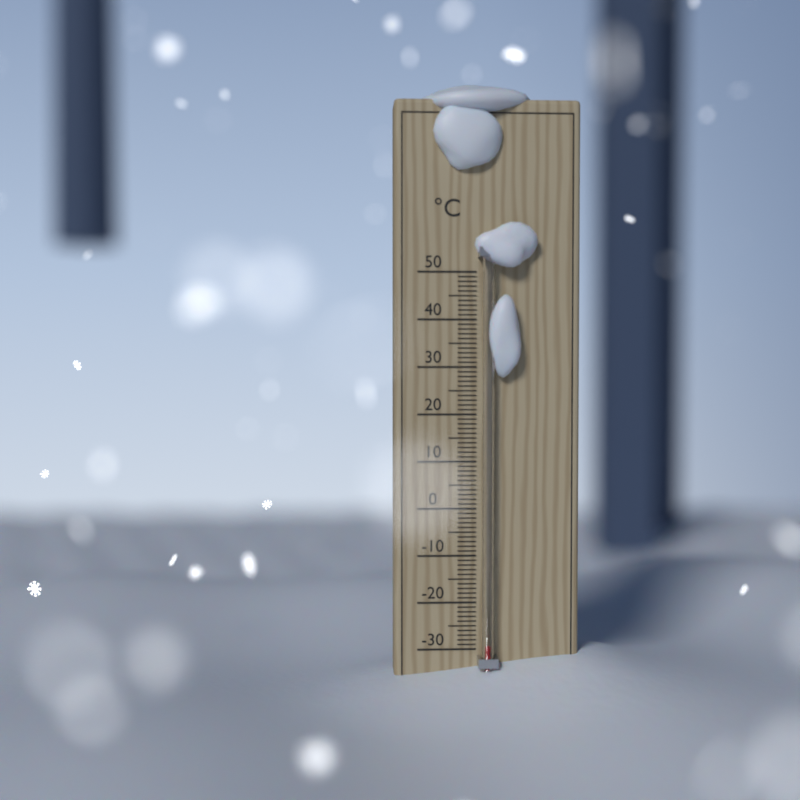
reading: -29 °C
